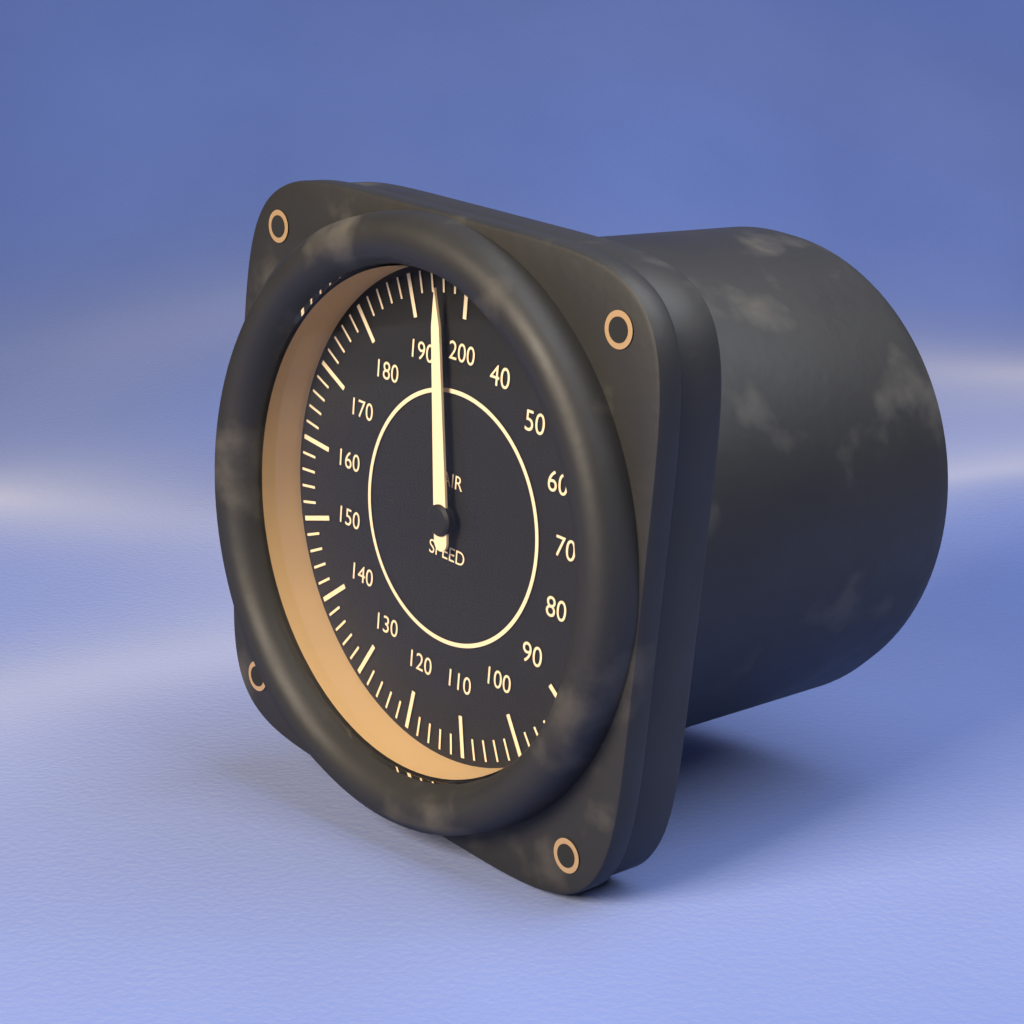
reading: 196 (no unit)
